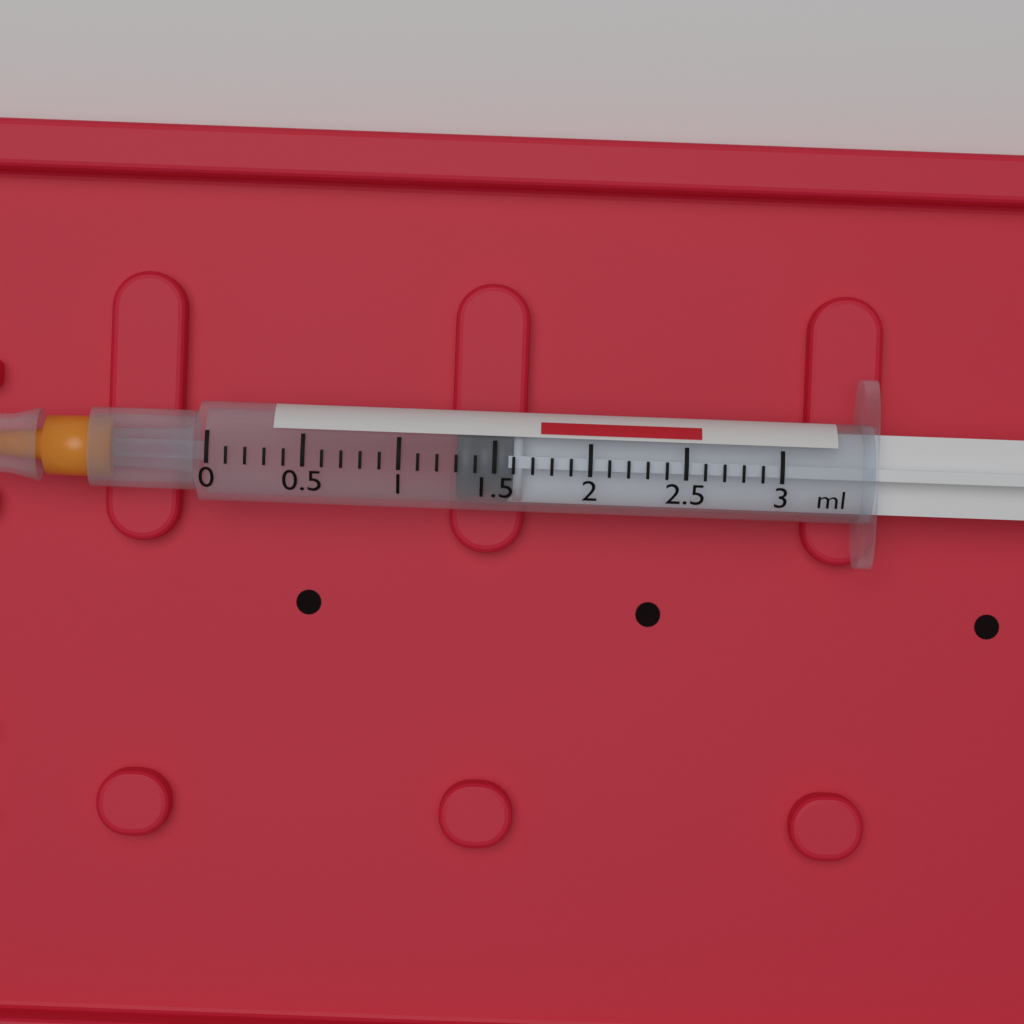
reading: 1.3 ml
